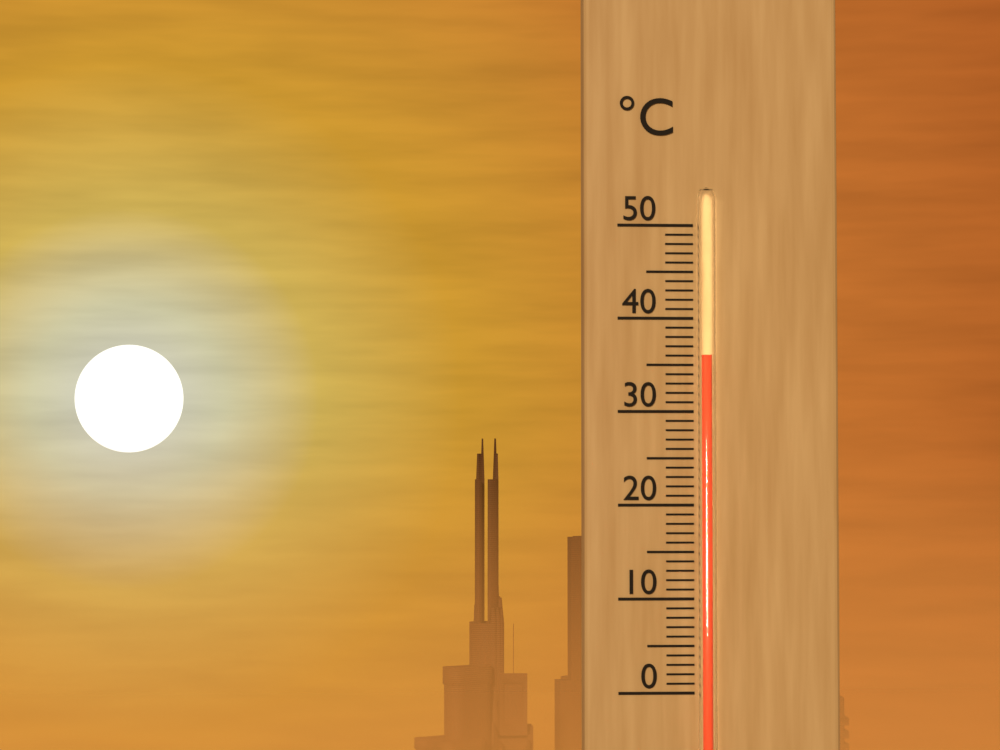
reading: 36 °C
